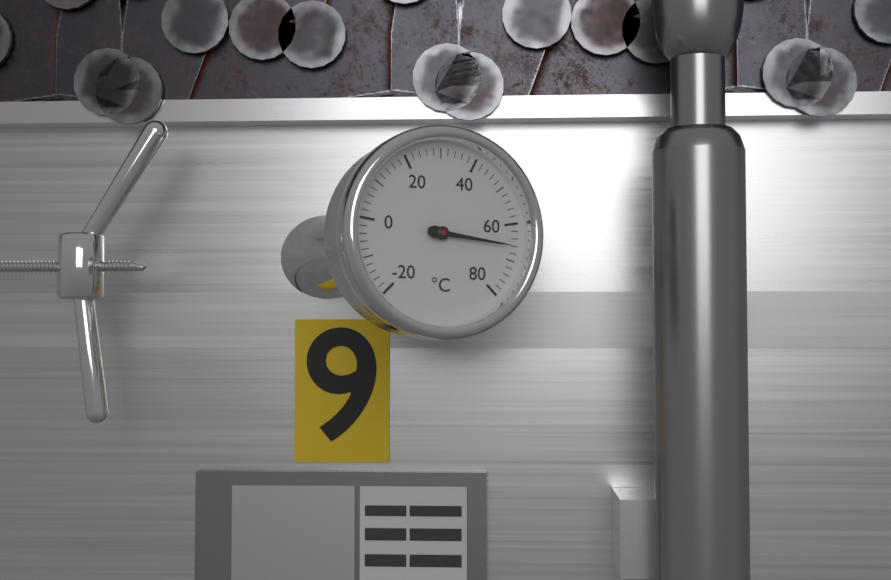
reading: 66 °C
